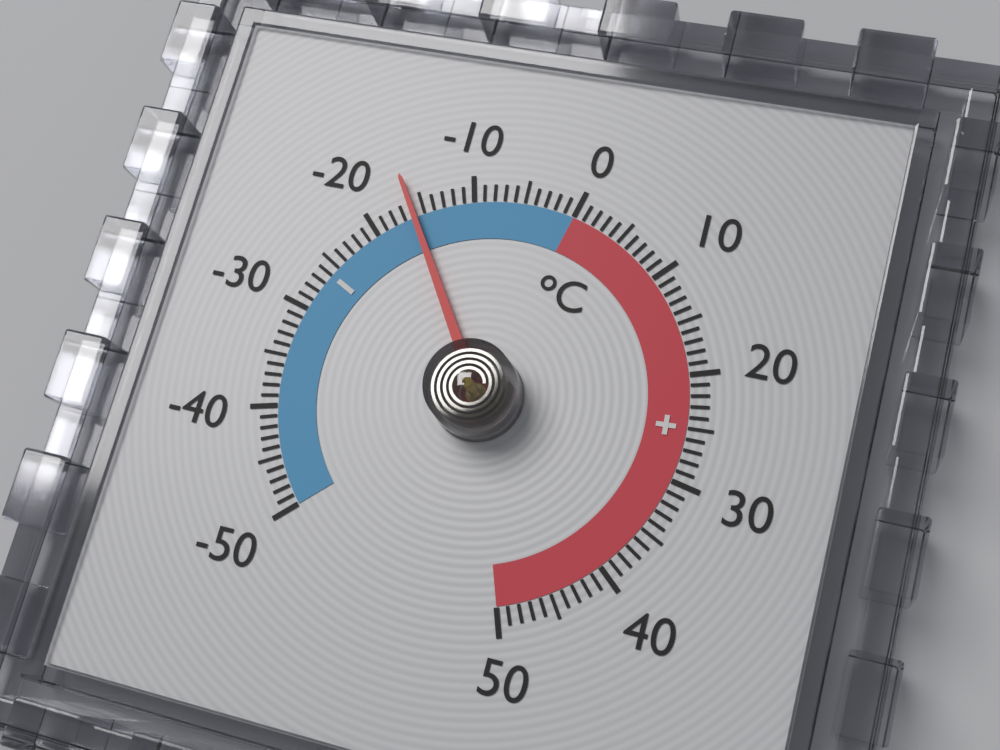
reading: -16 °C
